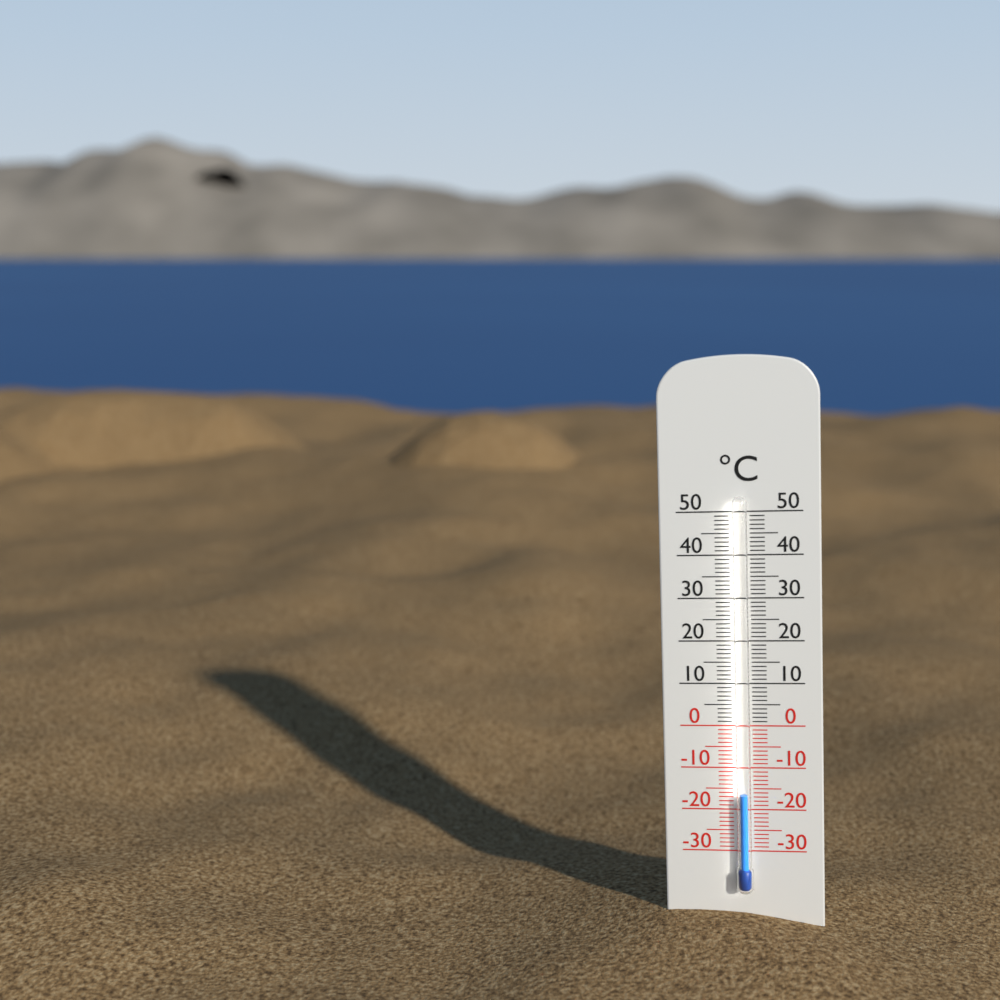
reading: -16 °C
